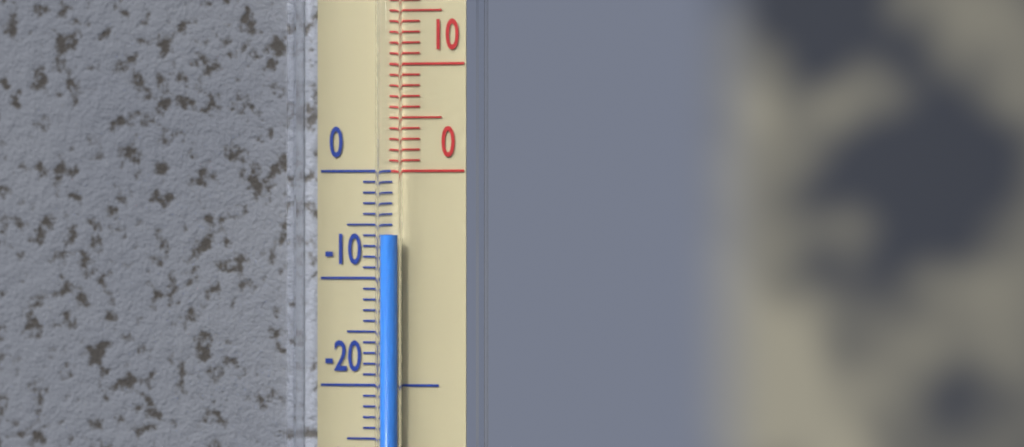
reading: -6 °C
